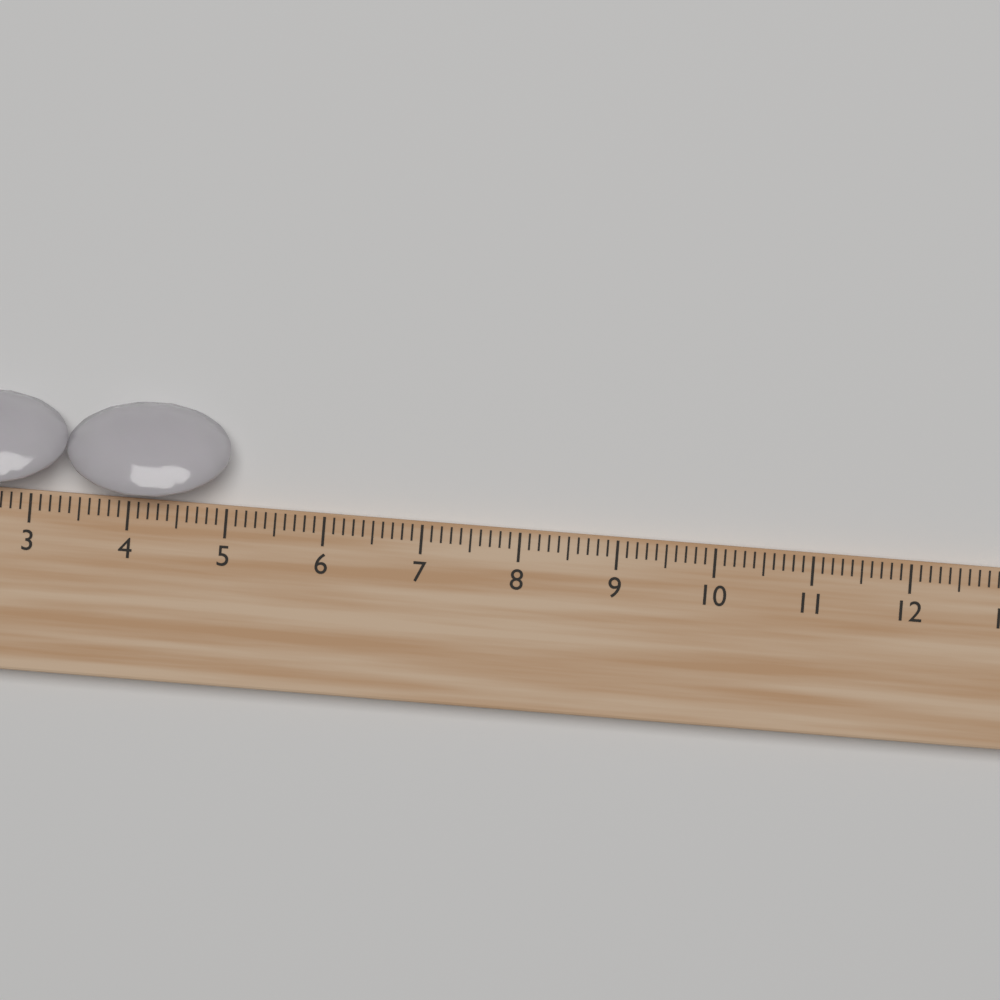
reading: 5.0 cm
